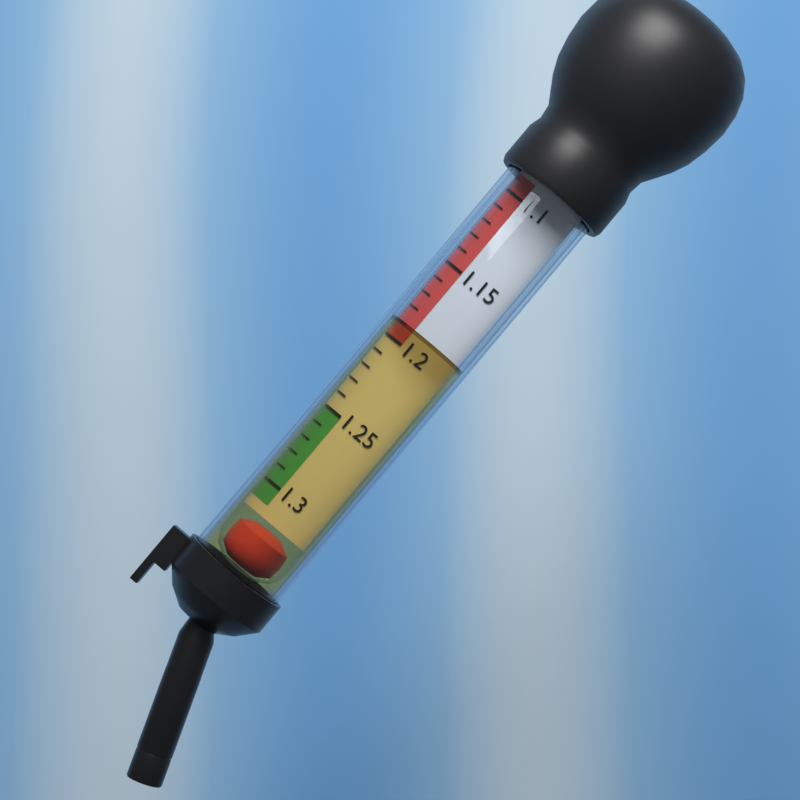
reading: 1.19 (no unit)
